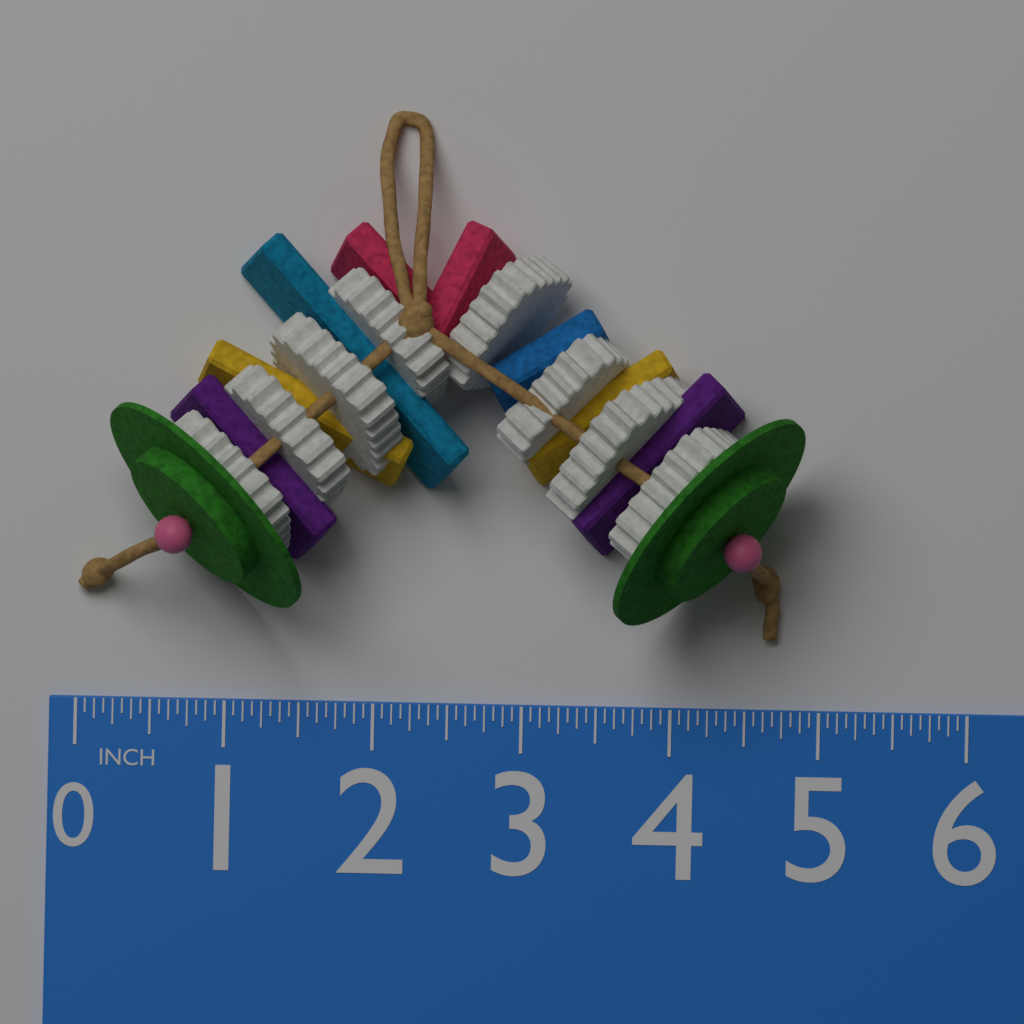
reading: 4.8750 in
